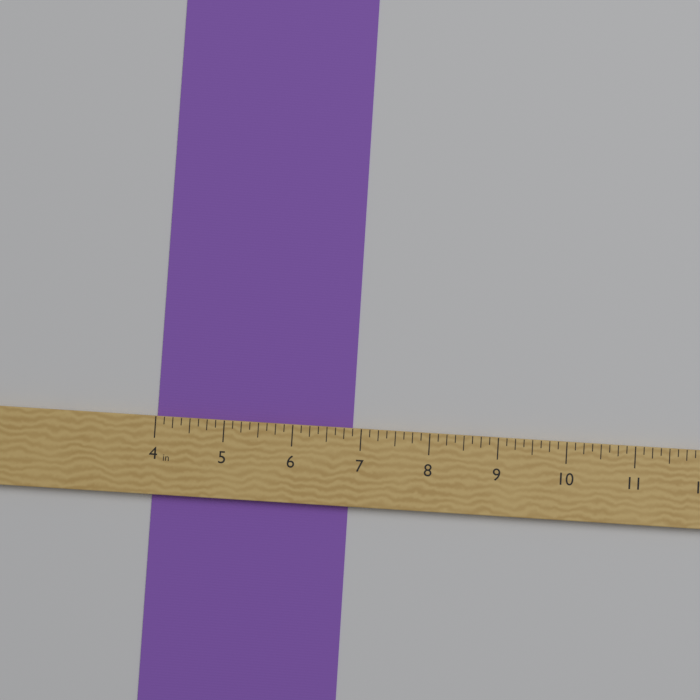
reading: 6.875 in
